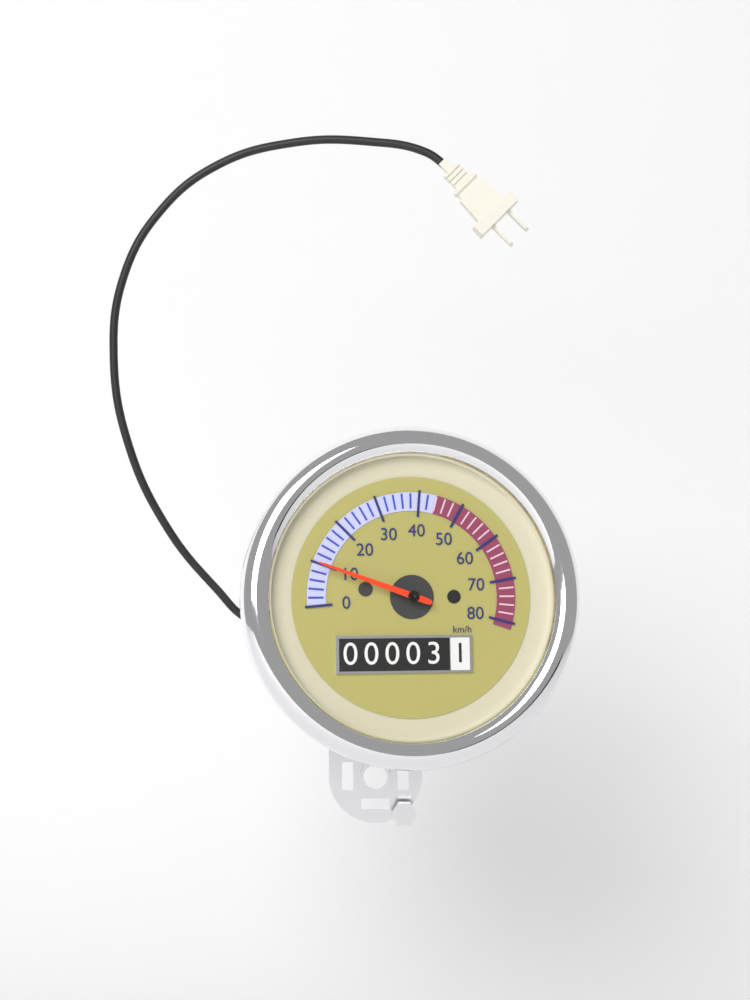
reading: 10 km/h
